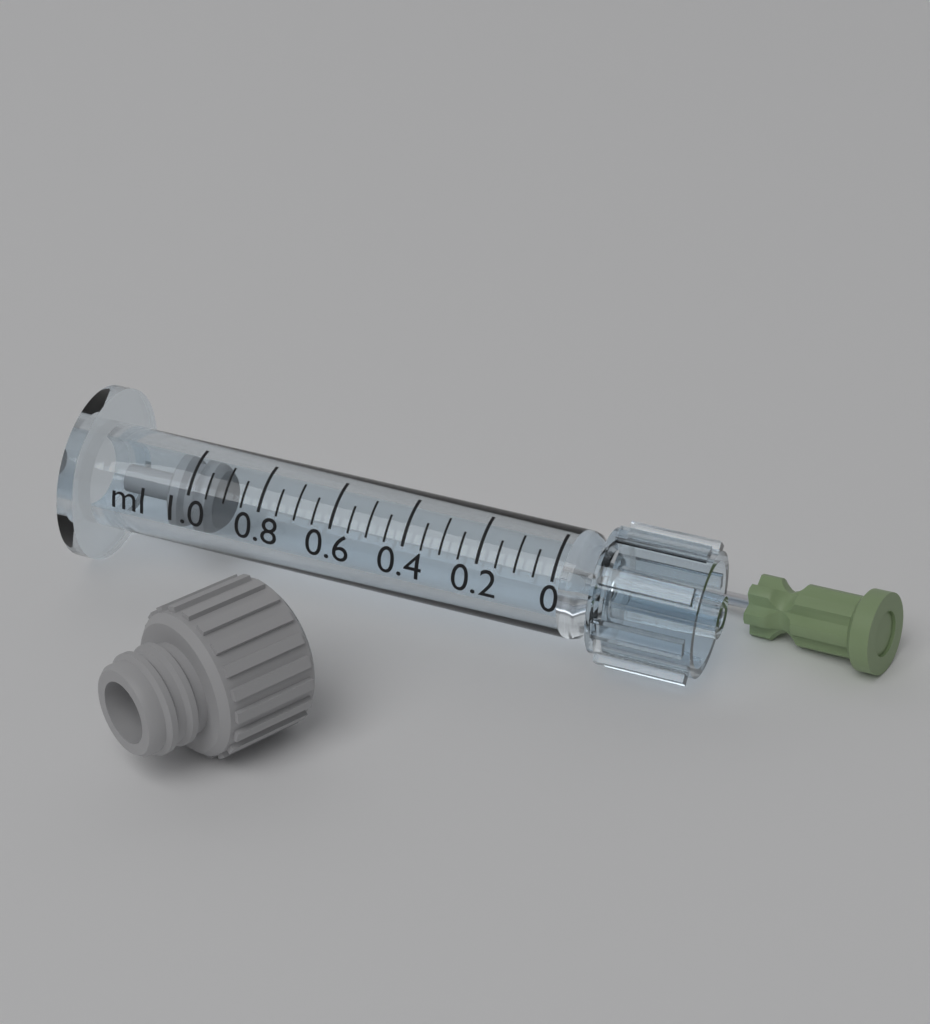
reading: 0.95 ml
